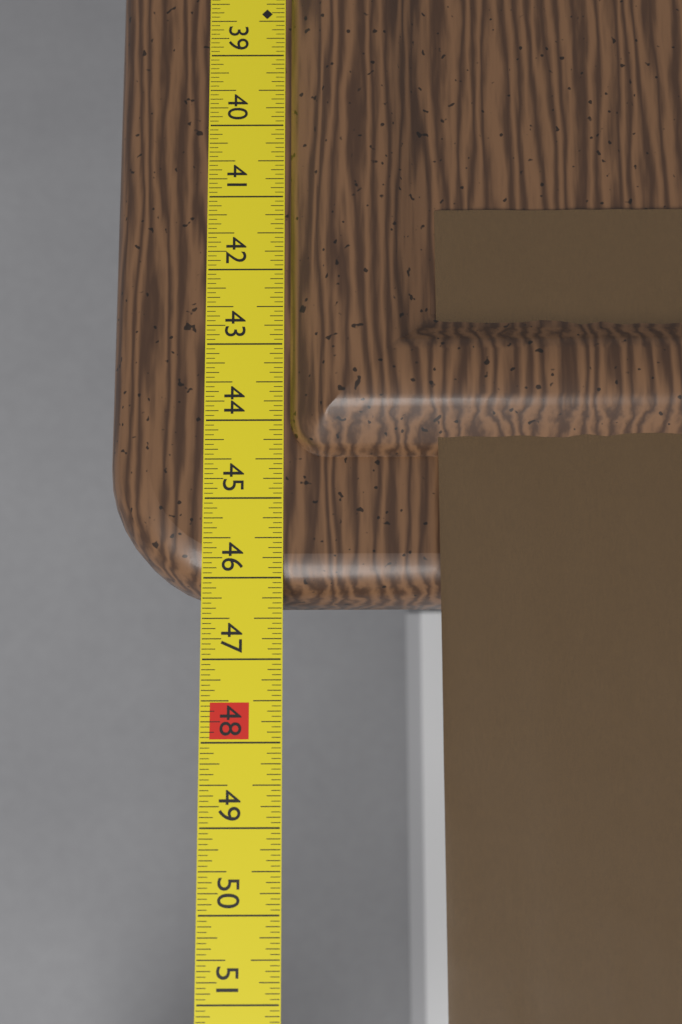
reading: 46.2500 in
